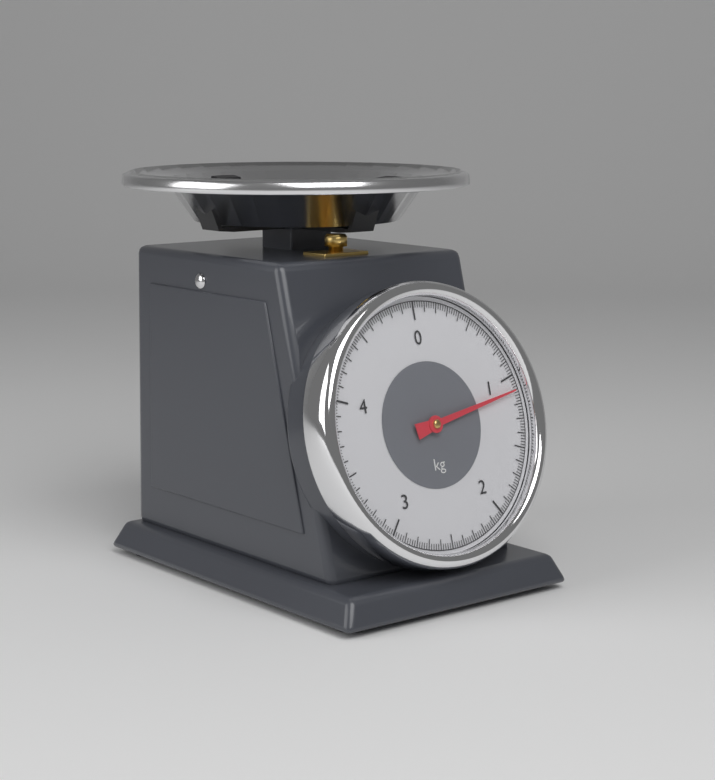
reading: 1.10 kg
